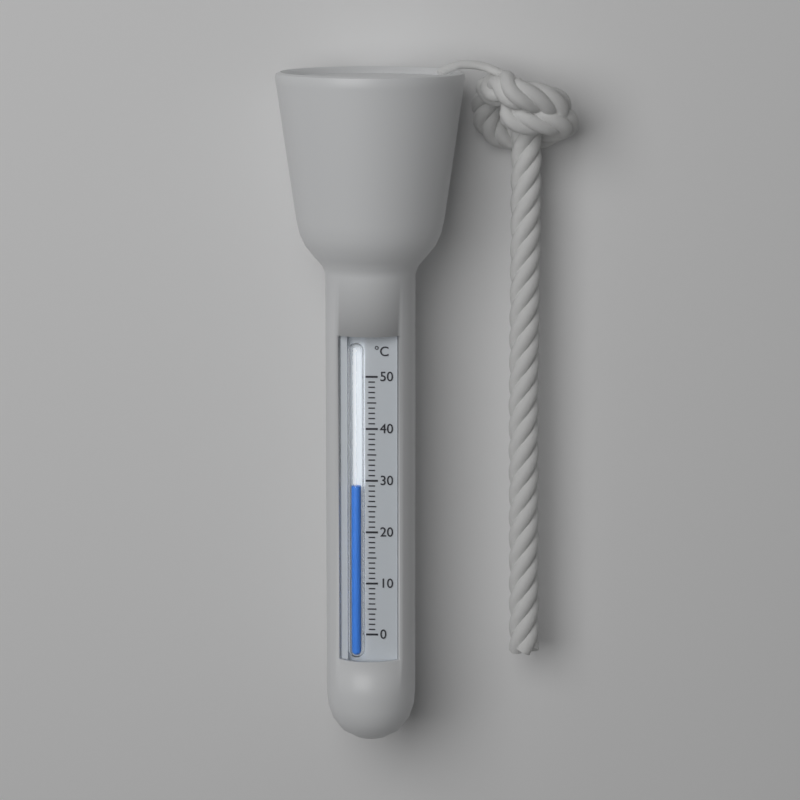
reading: 29 °C
